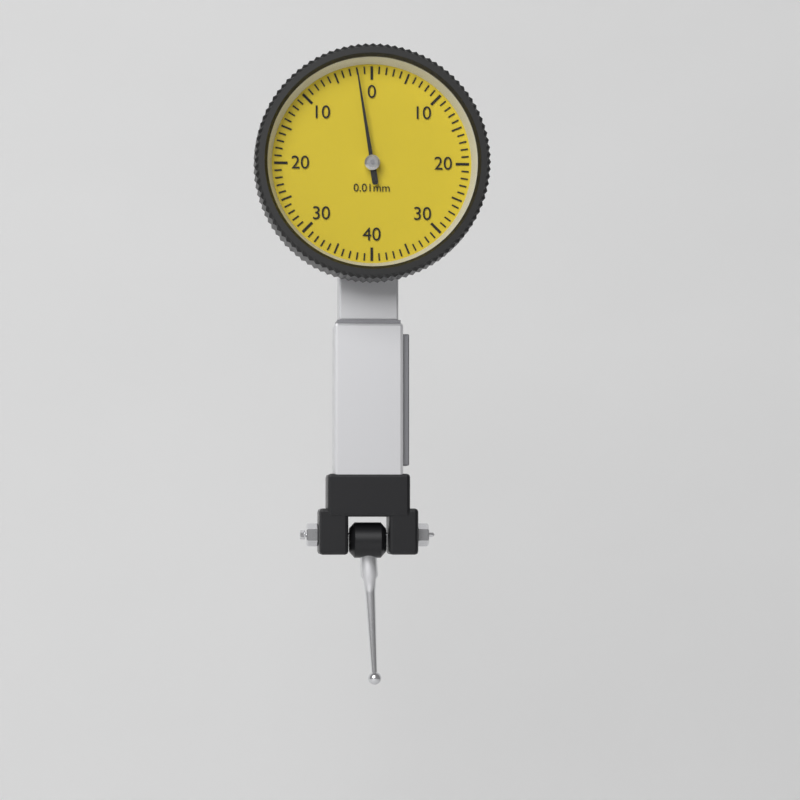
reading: 0.02 mm
